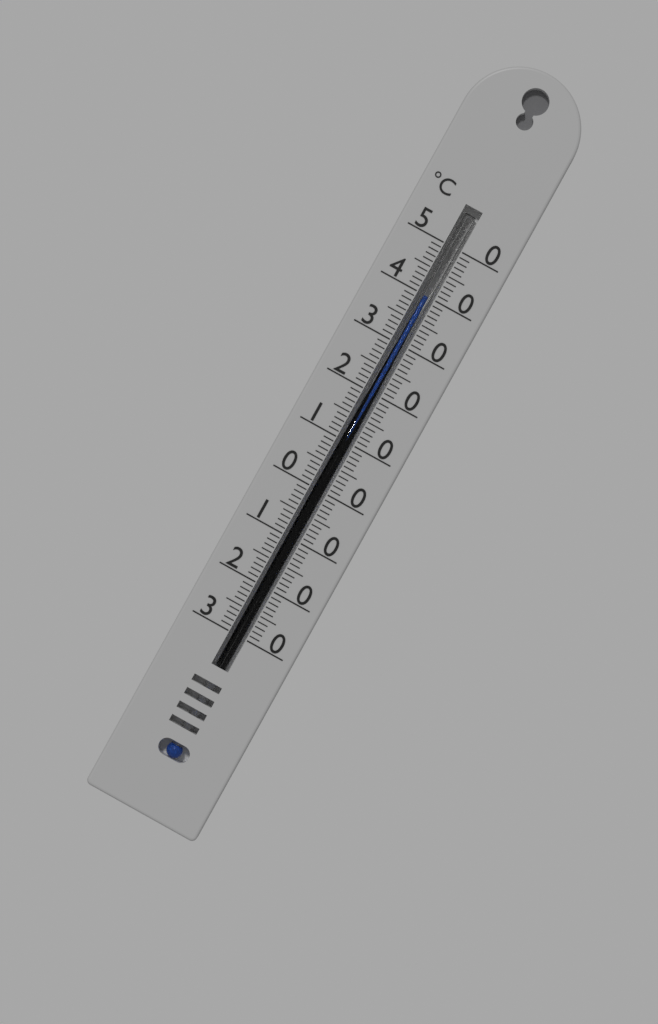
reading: 40 °C
